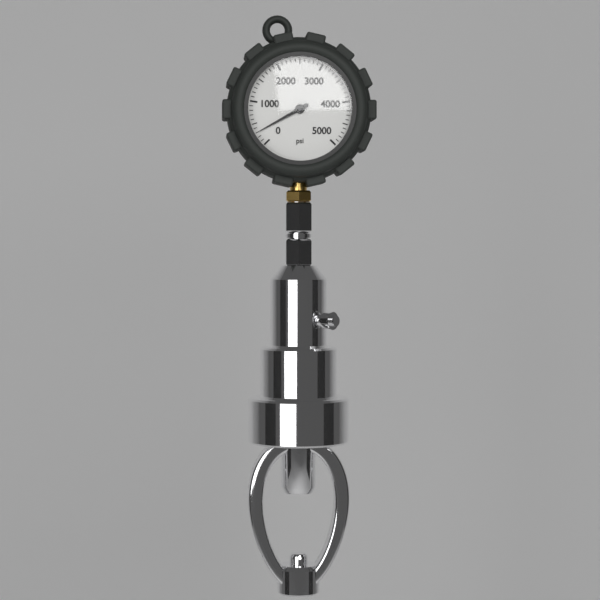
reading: 300 psi
